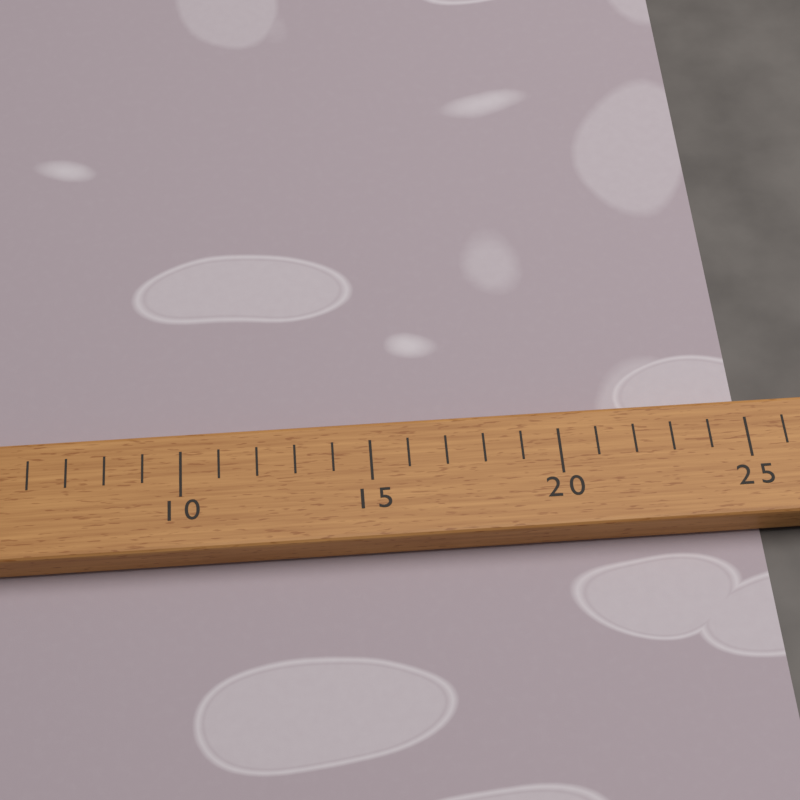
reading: 25 (no unit)
